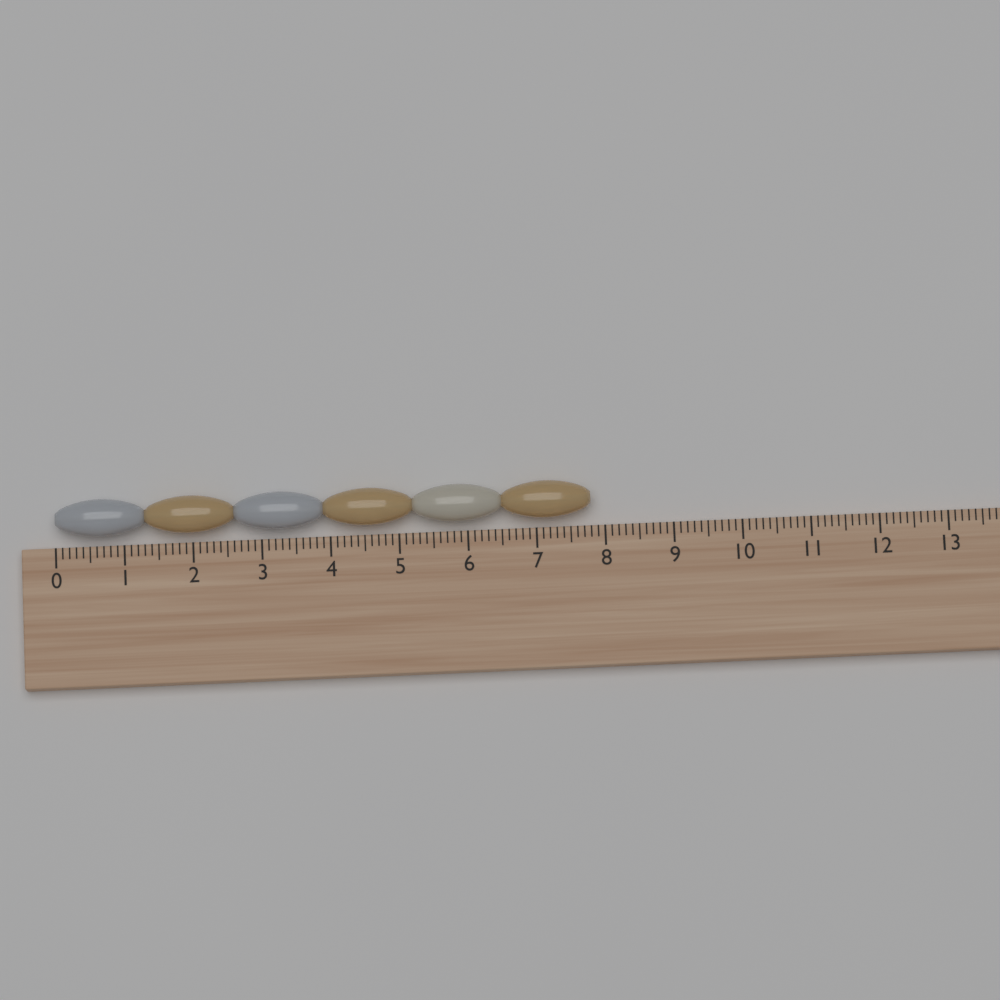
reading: 7.8 (no unit)
